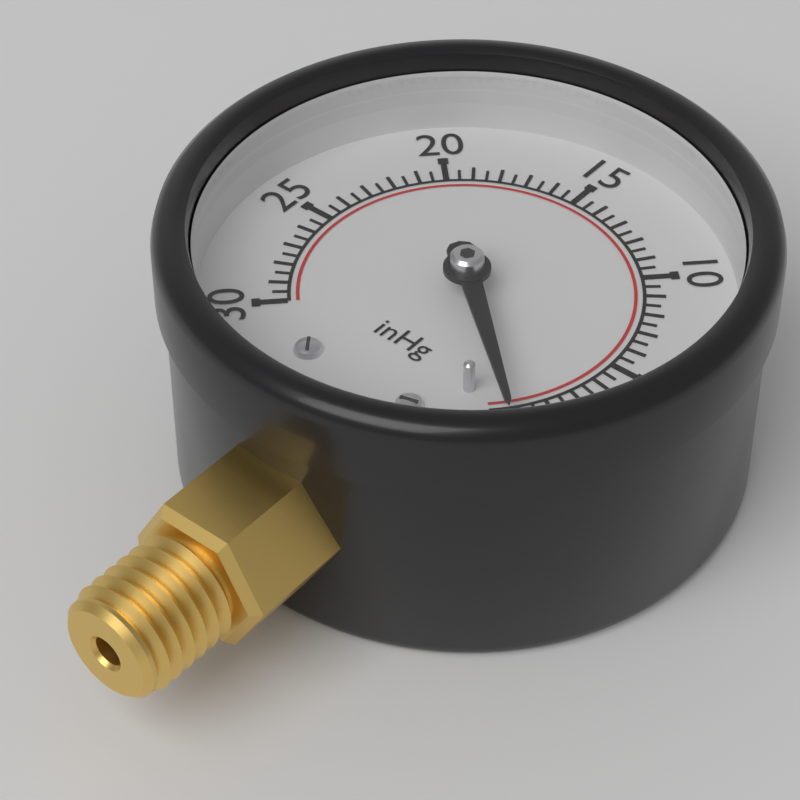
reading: 0.5 inHg
